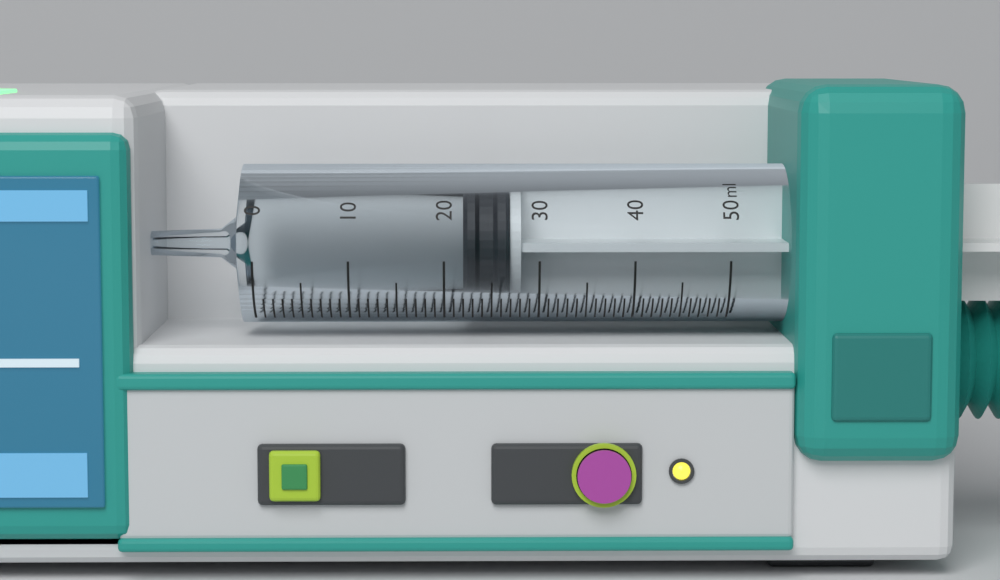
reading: 22 ml
